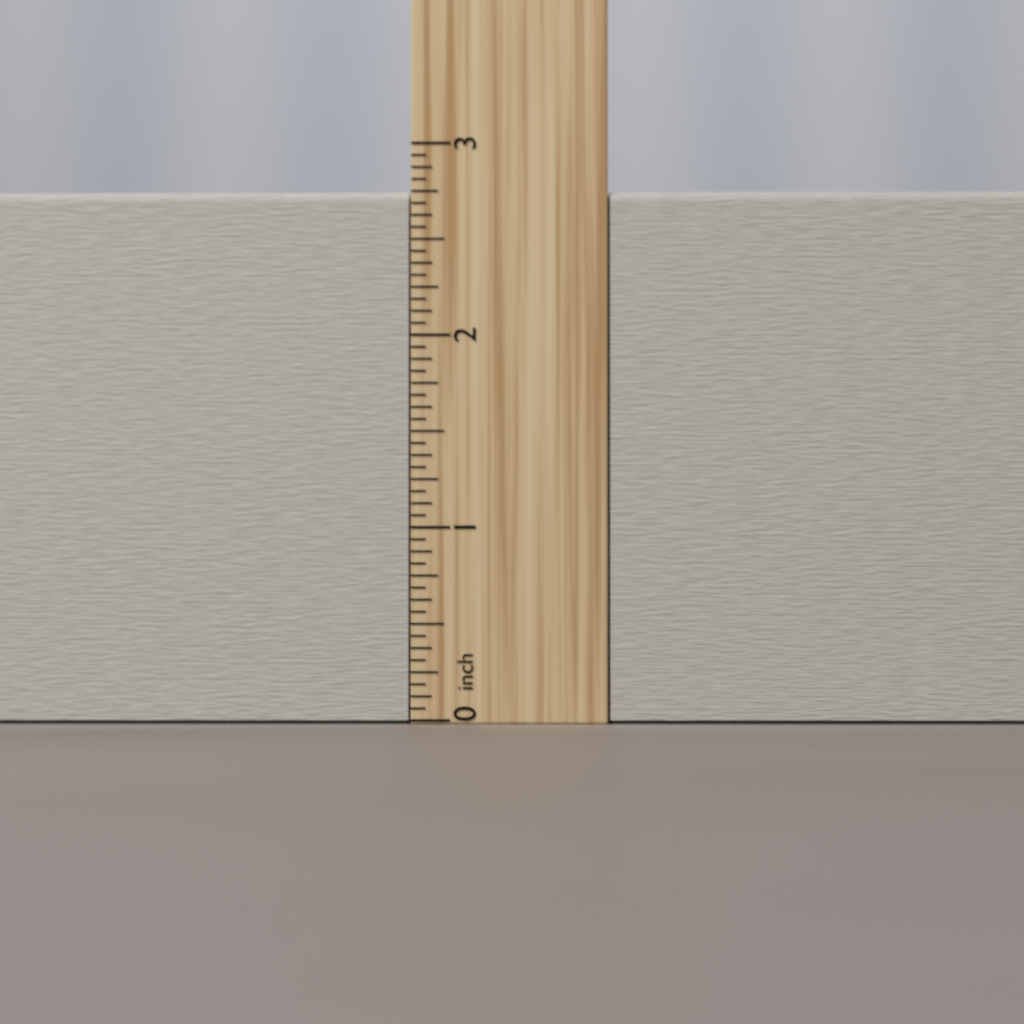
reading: 2.7500 inch
